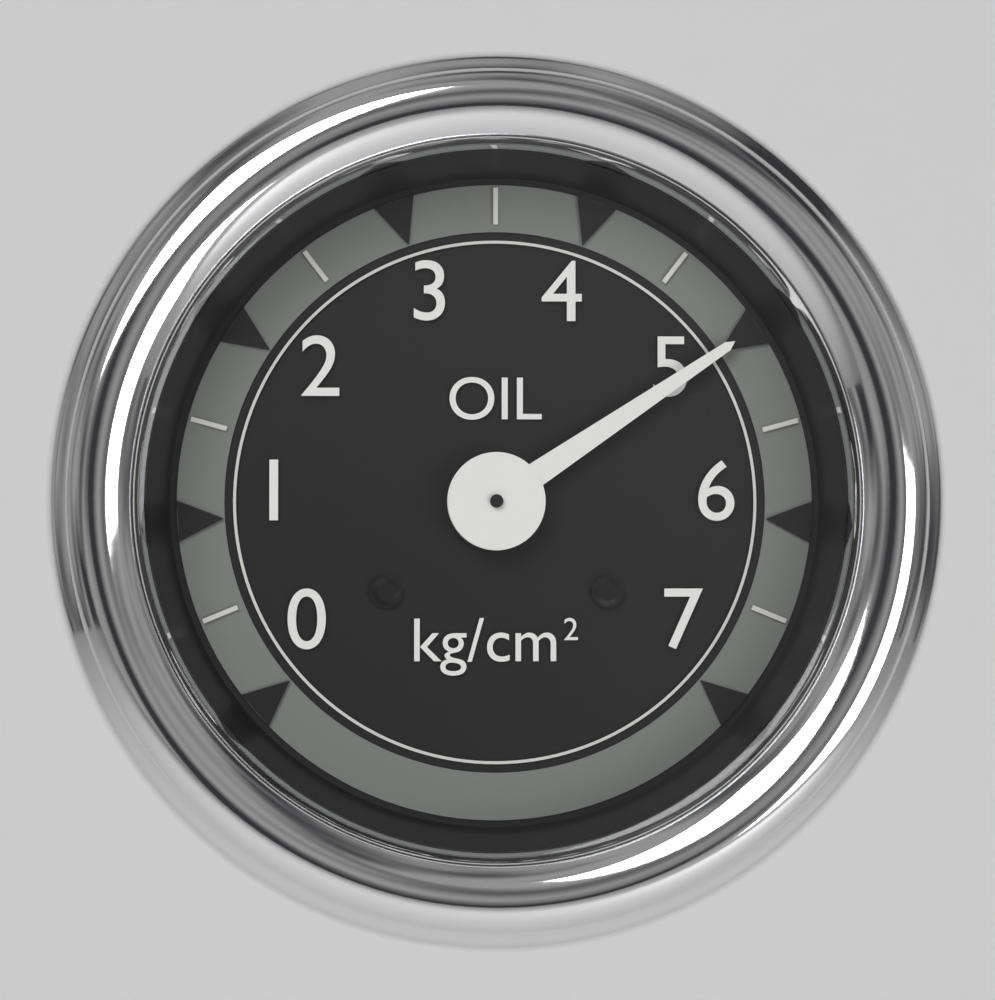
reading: 5.0 kg/cm²
